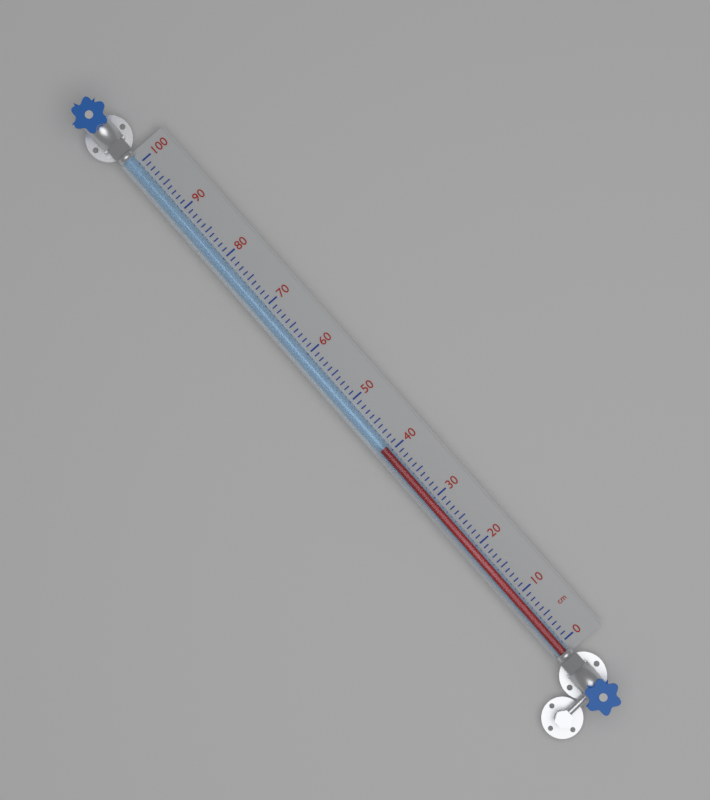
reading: 41 cm
